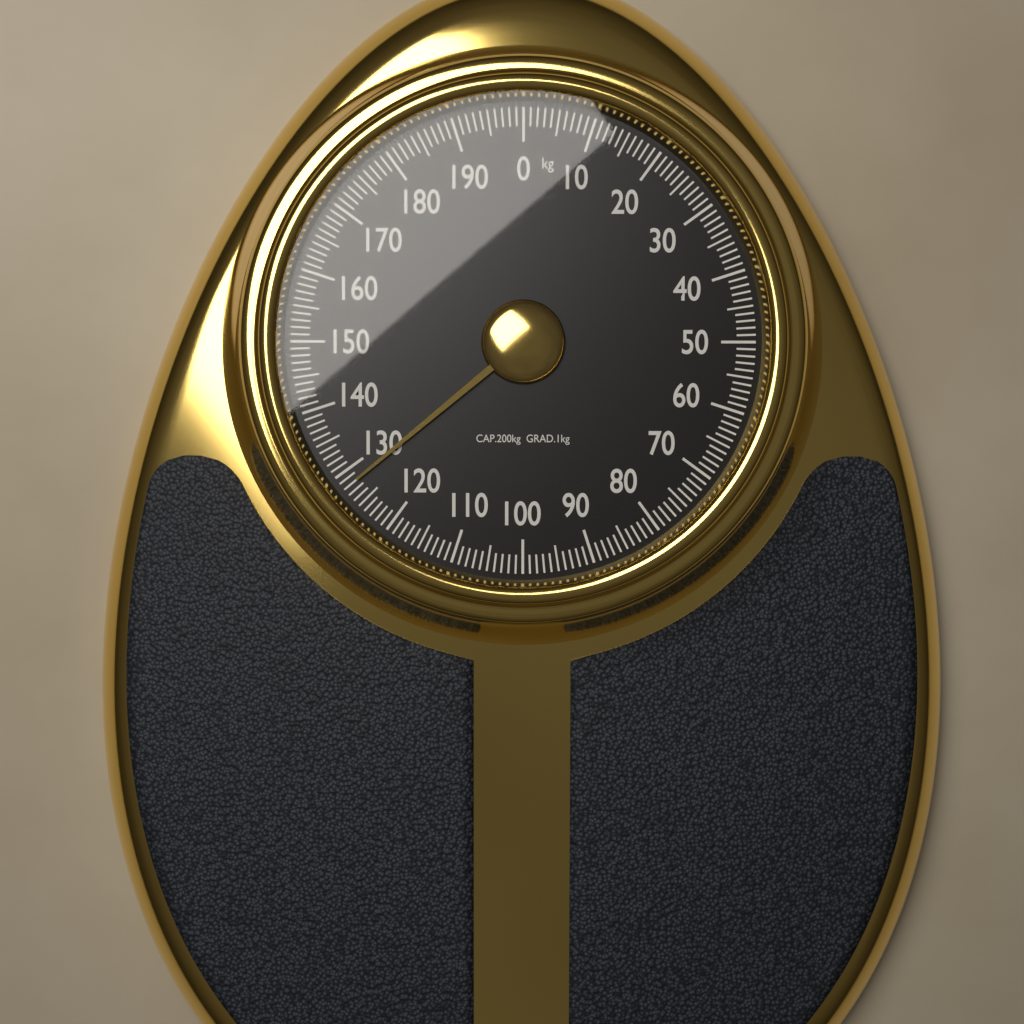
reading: 128 kg
